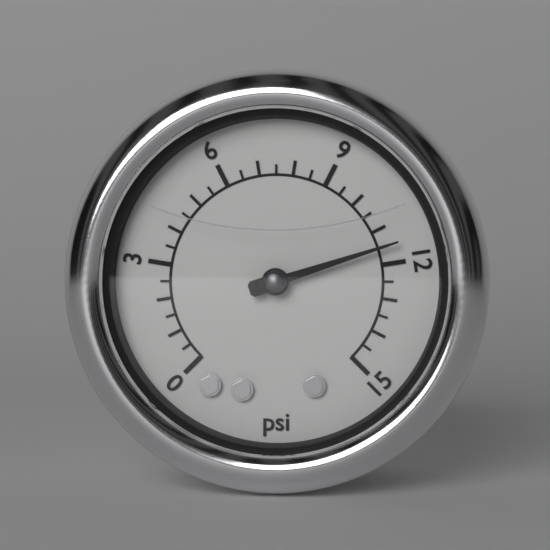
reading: 11.5 psi
